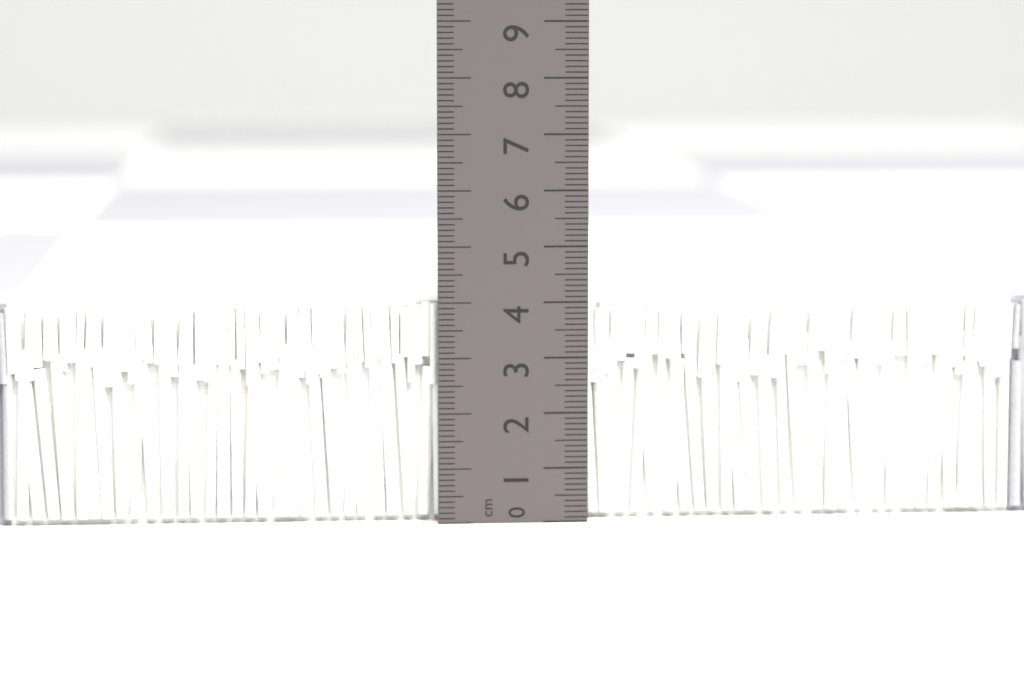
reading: 4.0 cm
